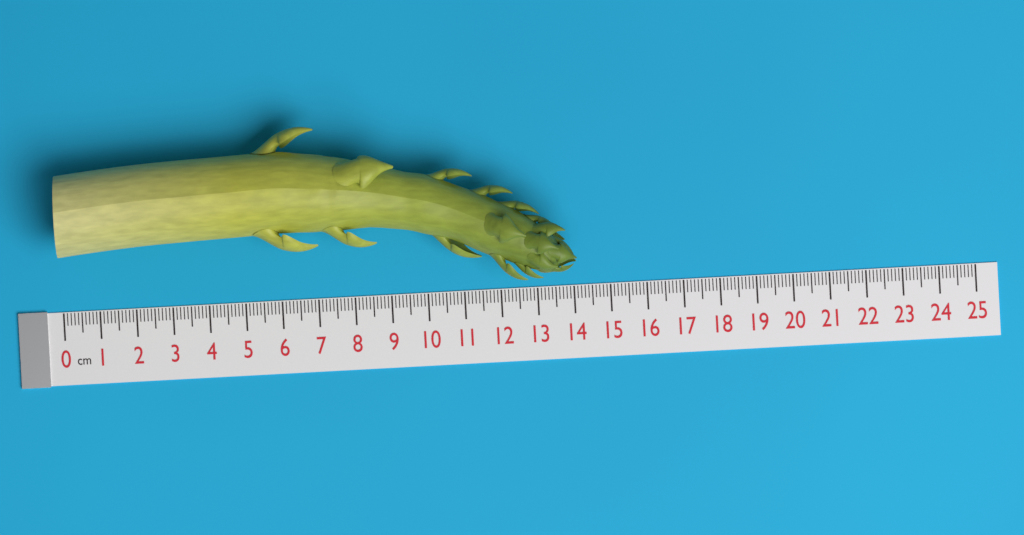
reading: 14.1 cm
